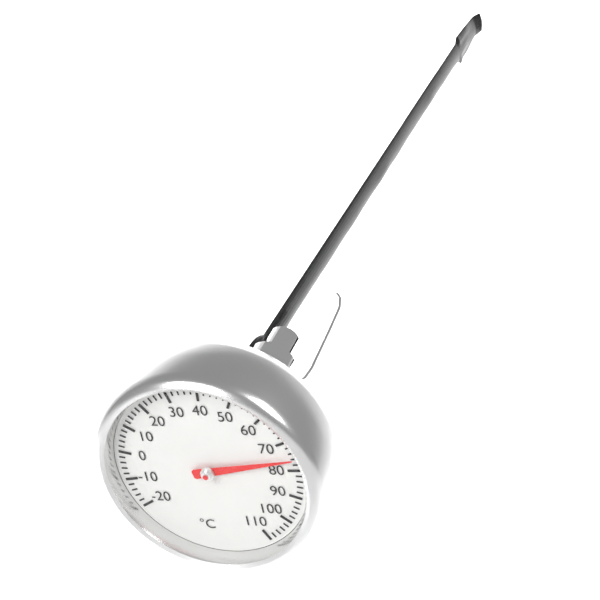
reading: 76 °C
